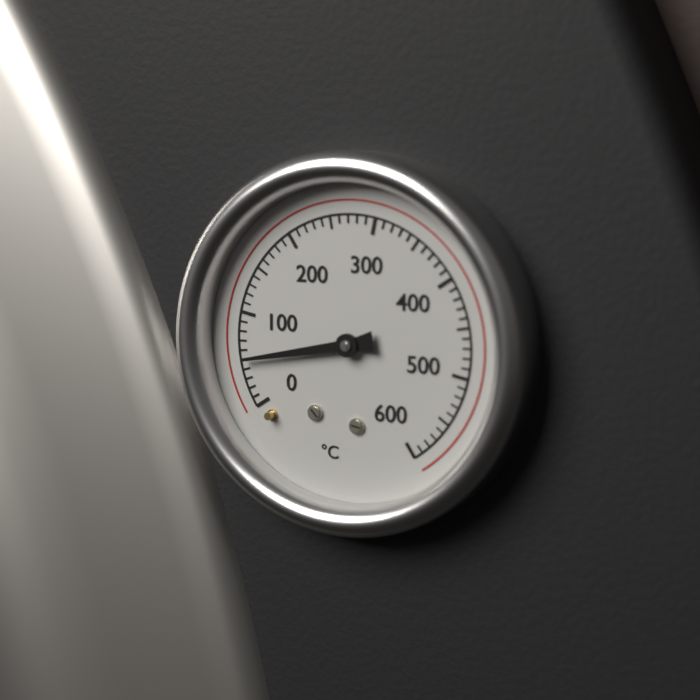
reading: 50 °C
